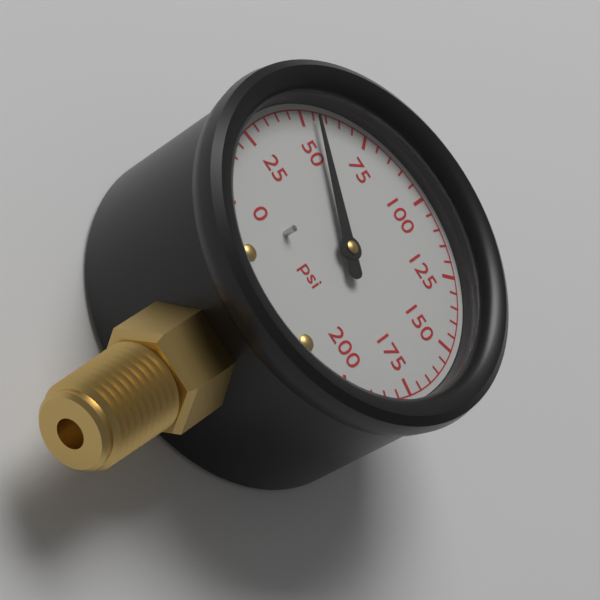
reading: 55 psi
